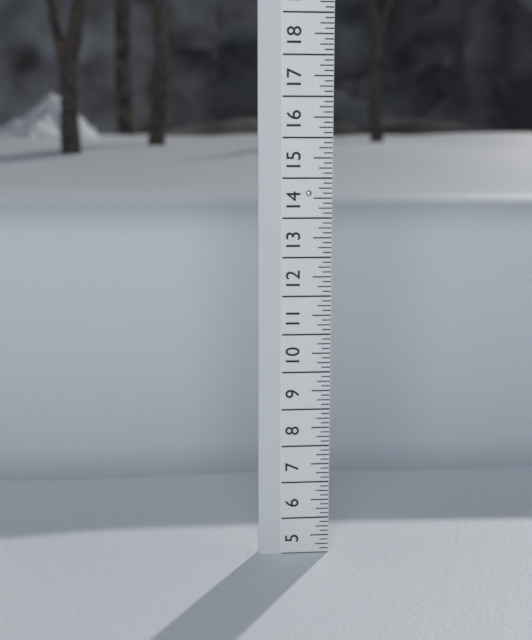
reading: 5.000 (no unit)
